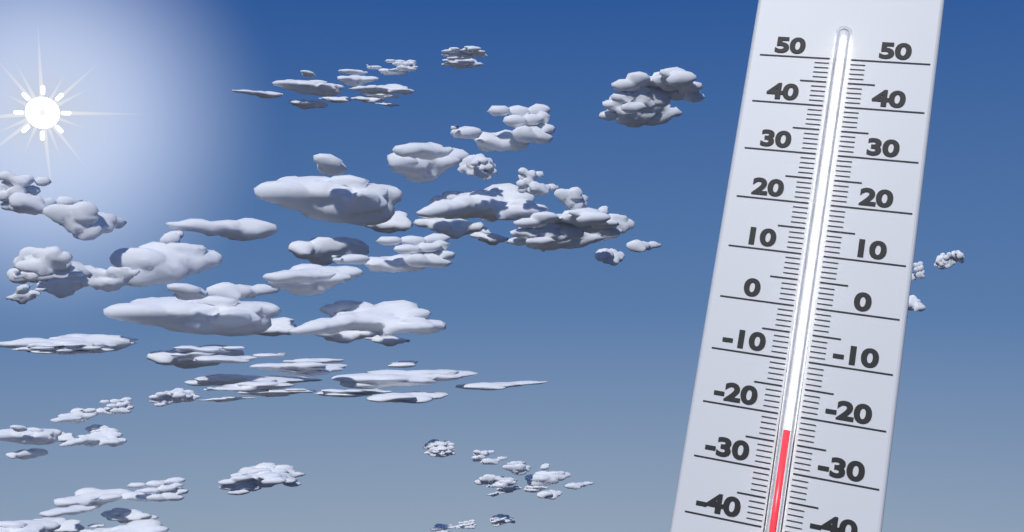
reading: -23 (no unit)
